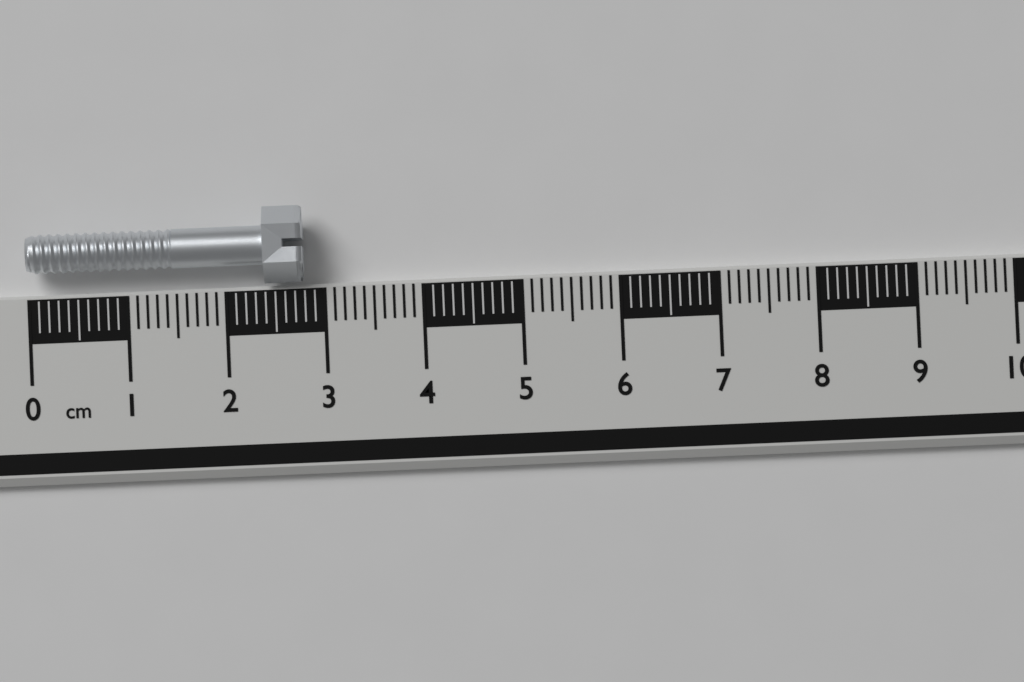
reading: 2.8 cm
